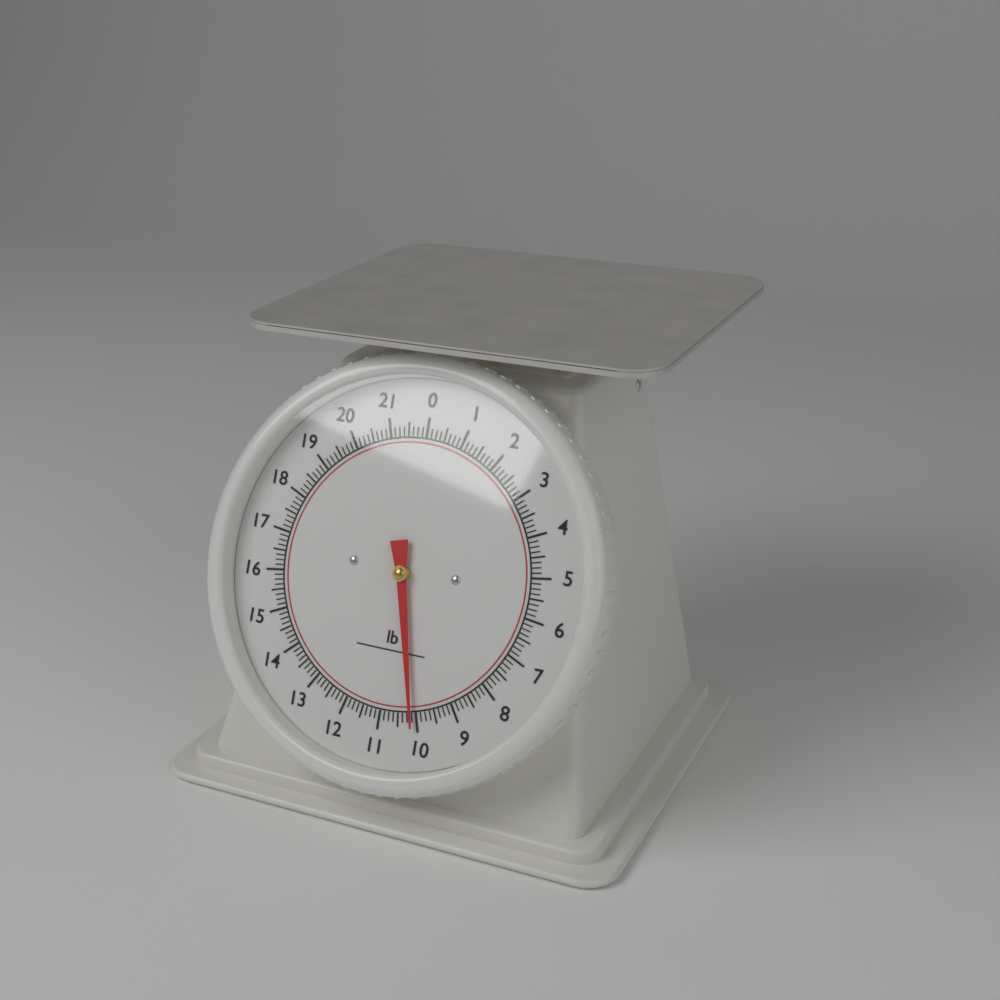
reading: 10.125 lb
